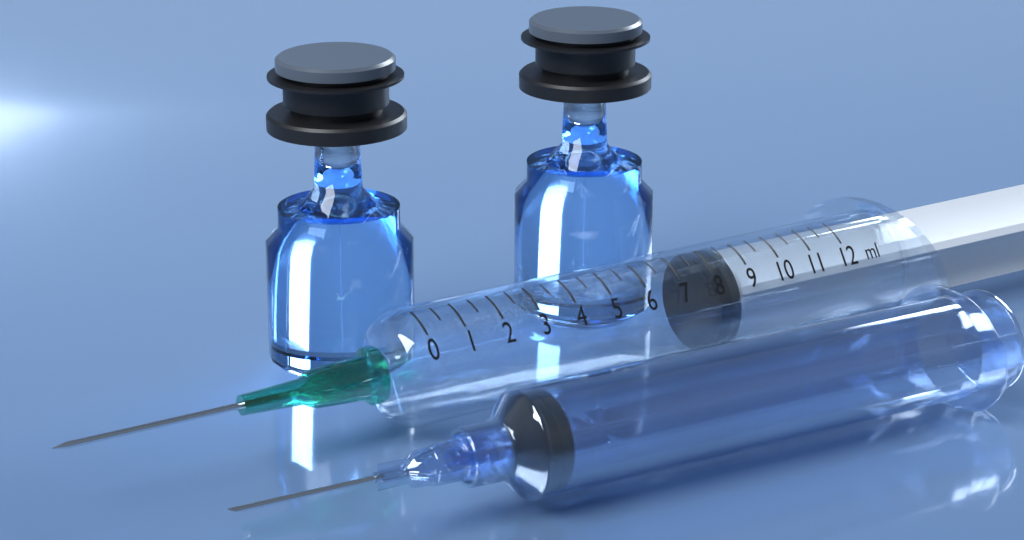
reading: 8.0 ml
